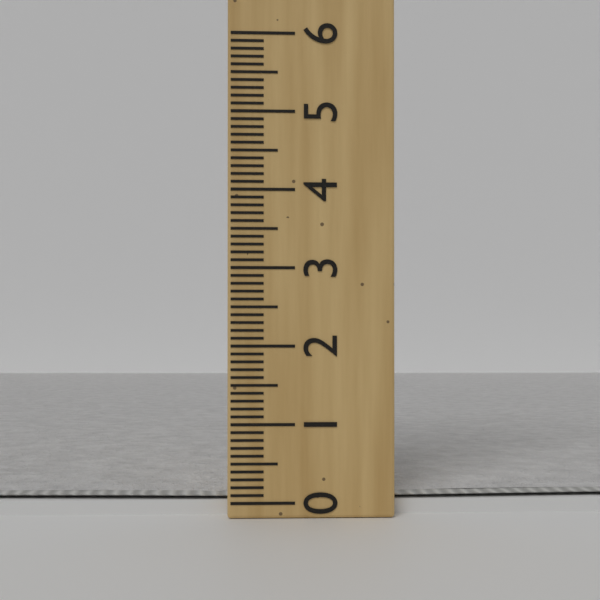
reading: 0.2 (no unit)
